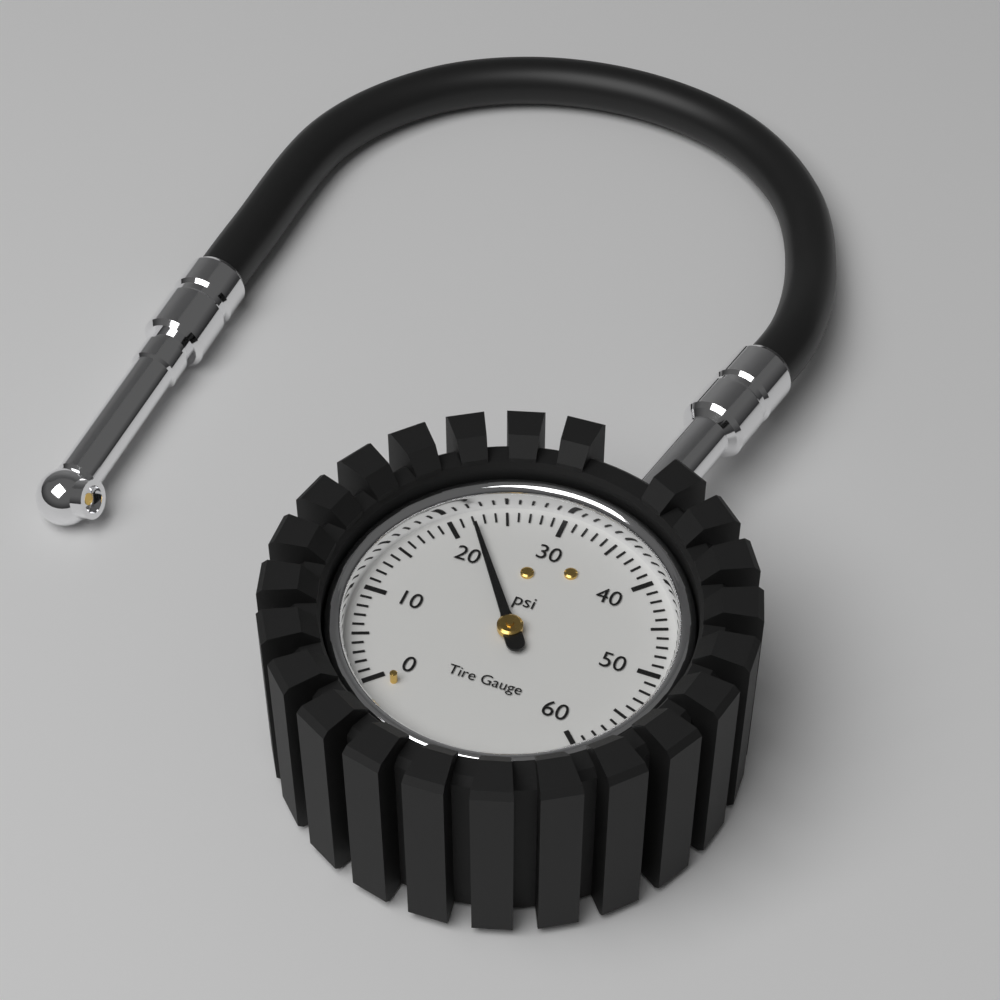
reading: 22 psi
